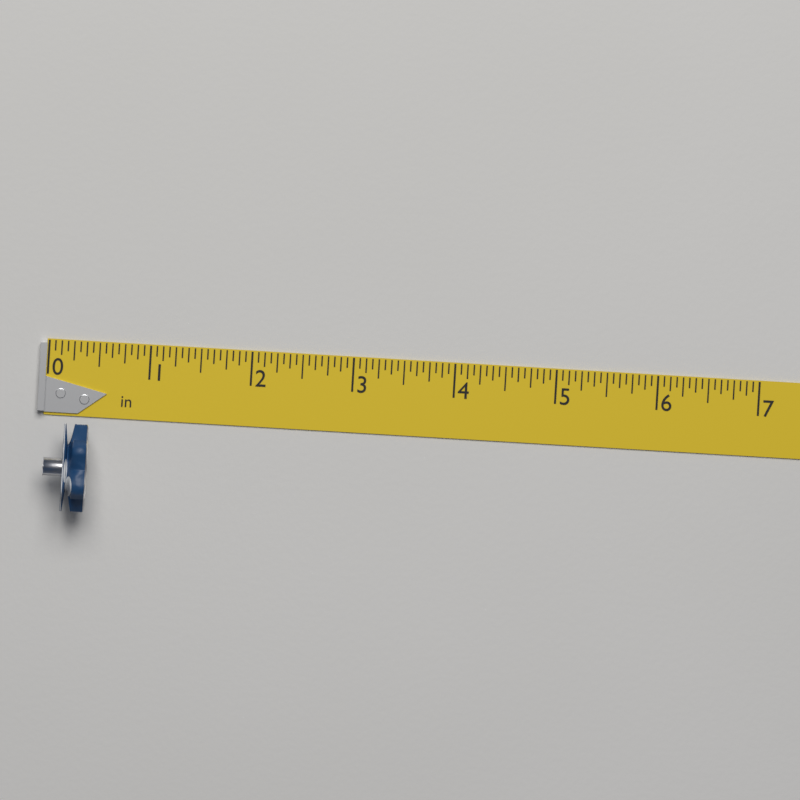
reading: 0.4375 in
